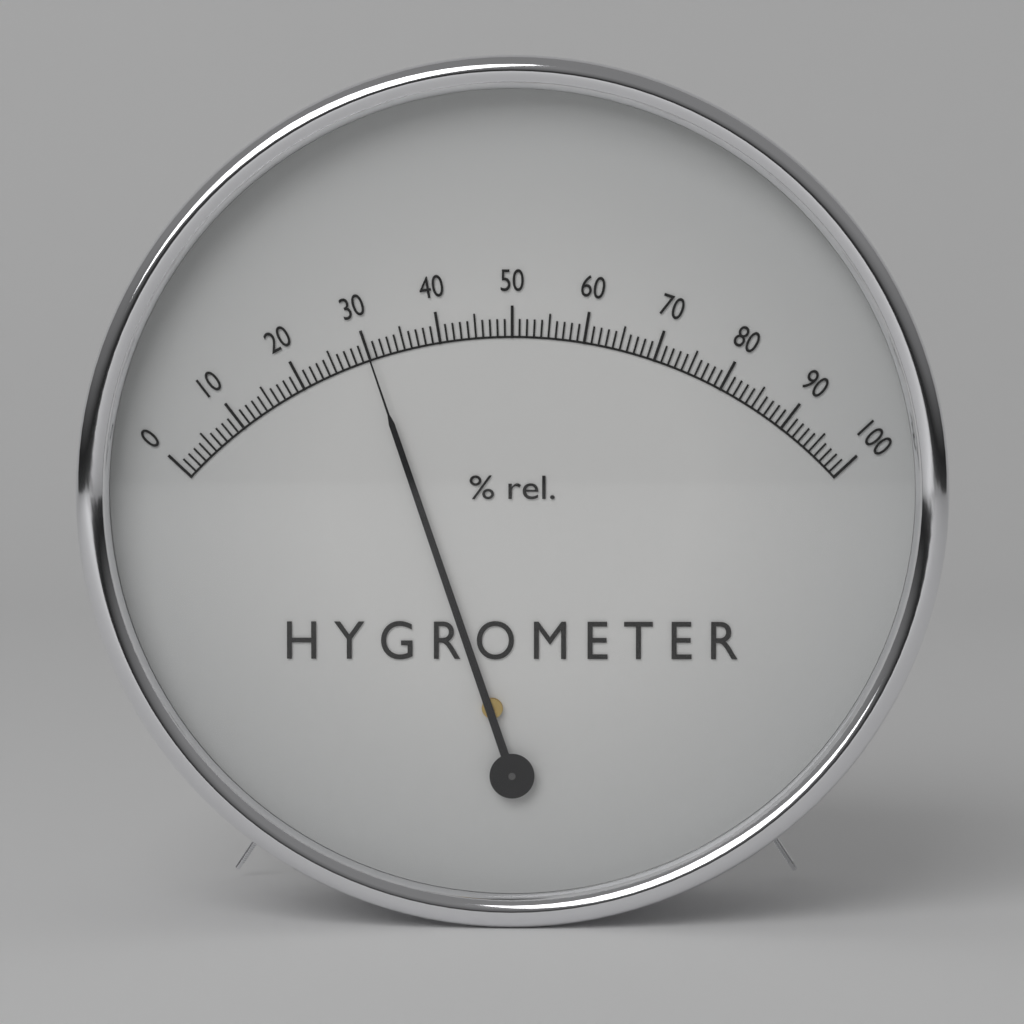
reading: 30 %
